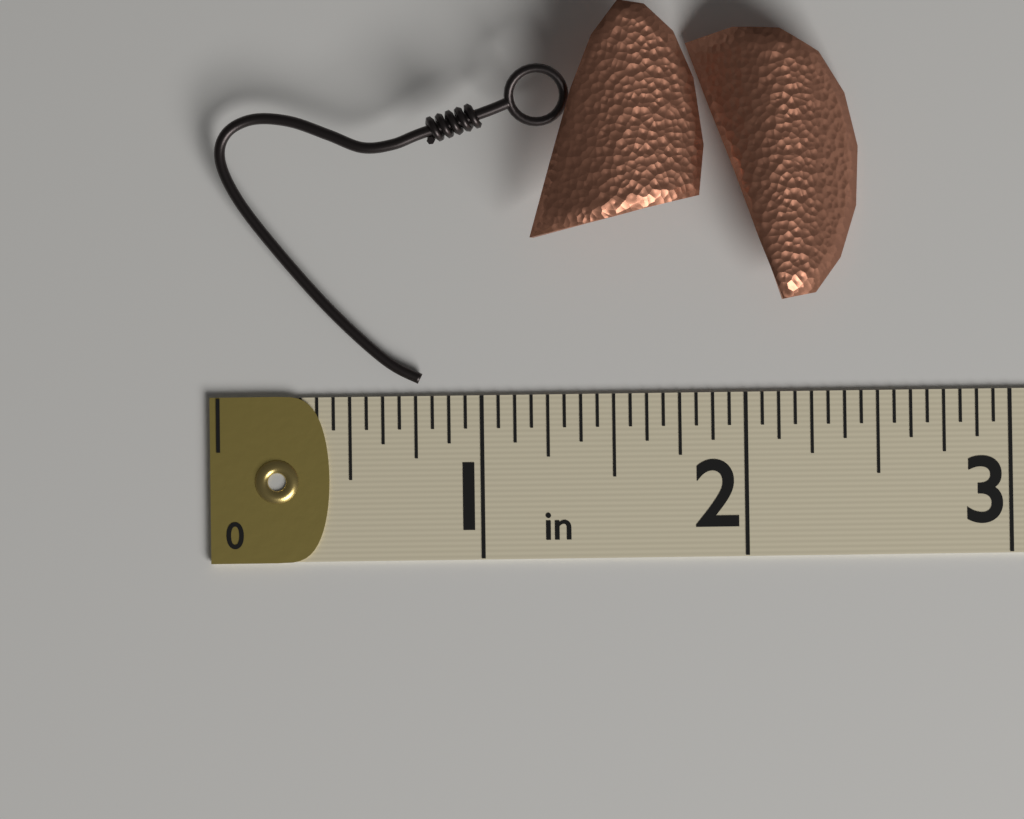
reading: 2.4375 in
